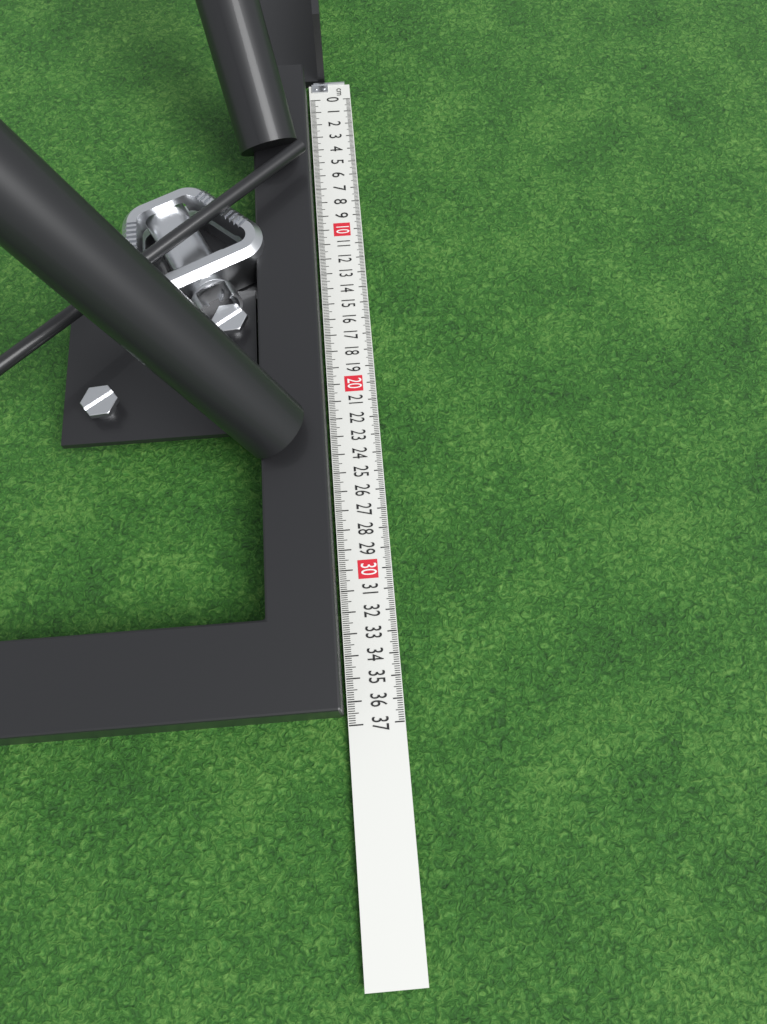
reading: 36.6 cm
